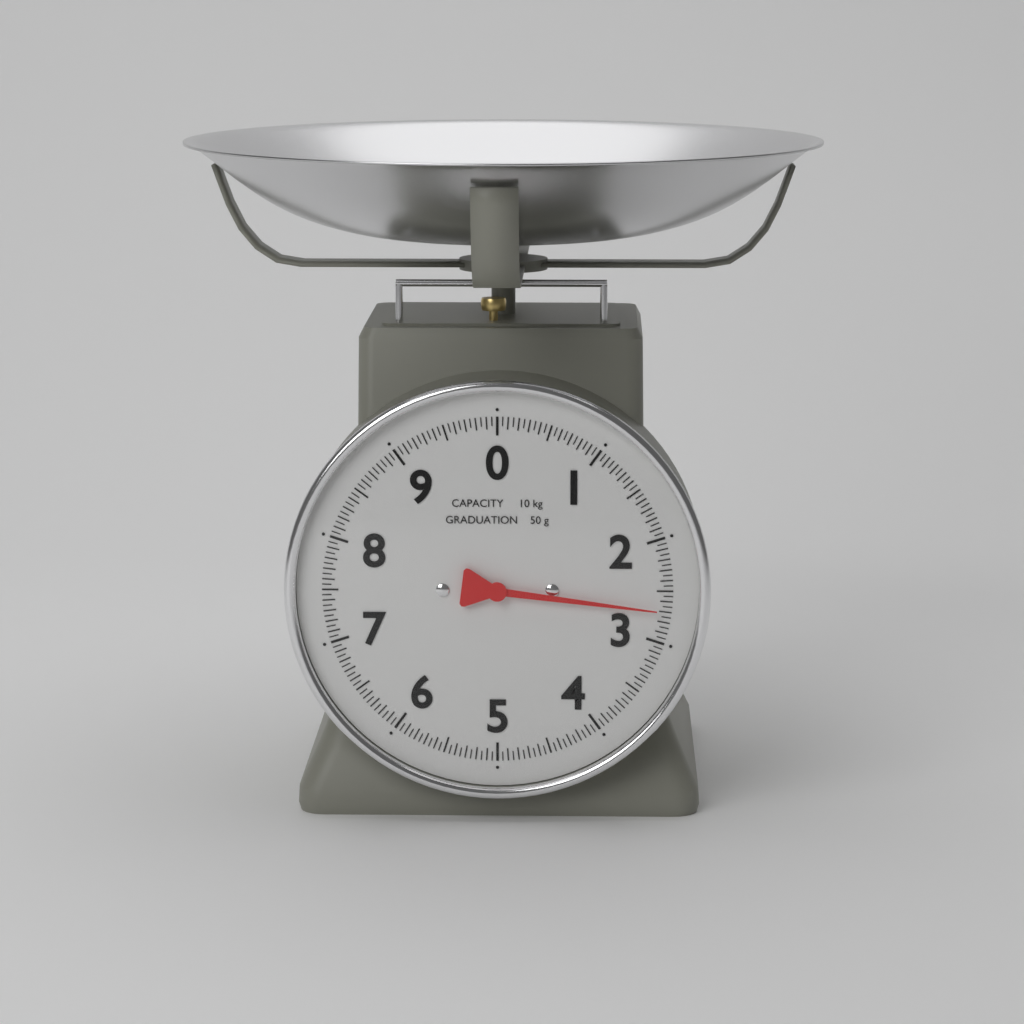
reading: 2.70 kg
